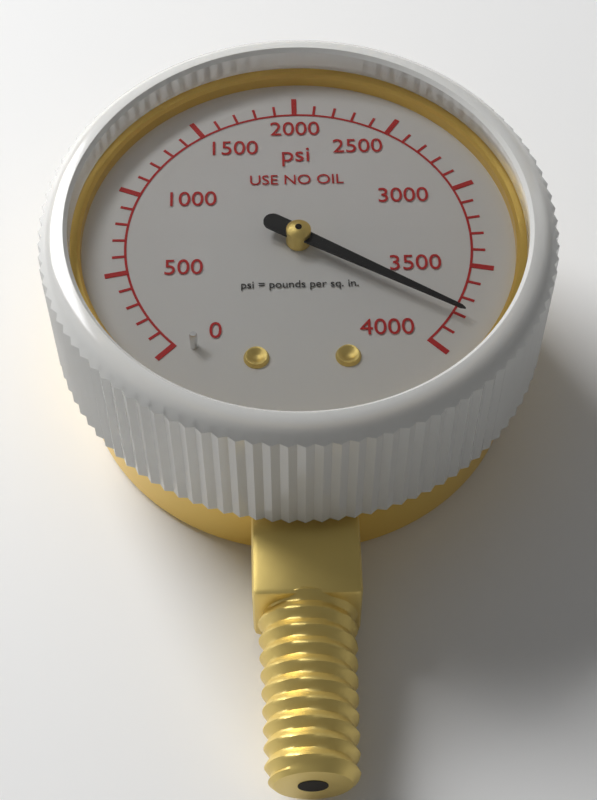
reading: 3800 psi
